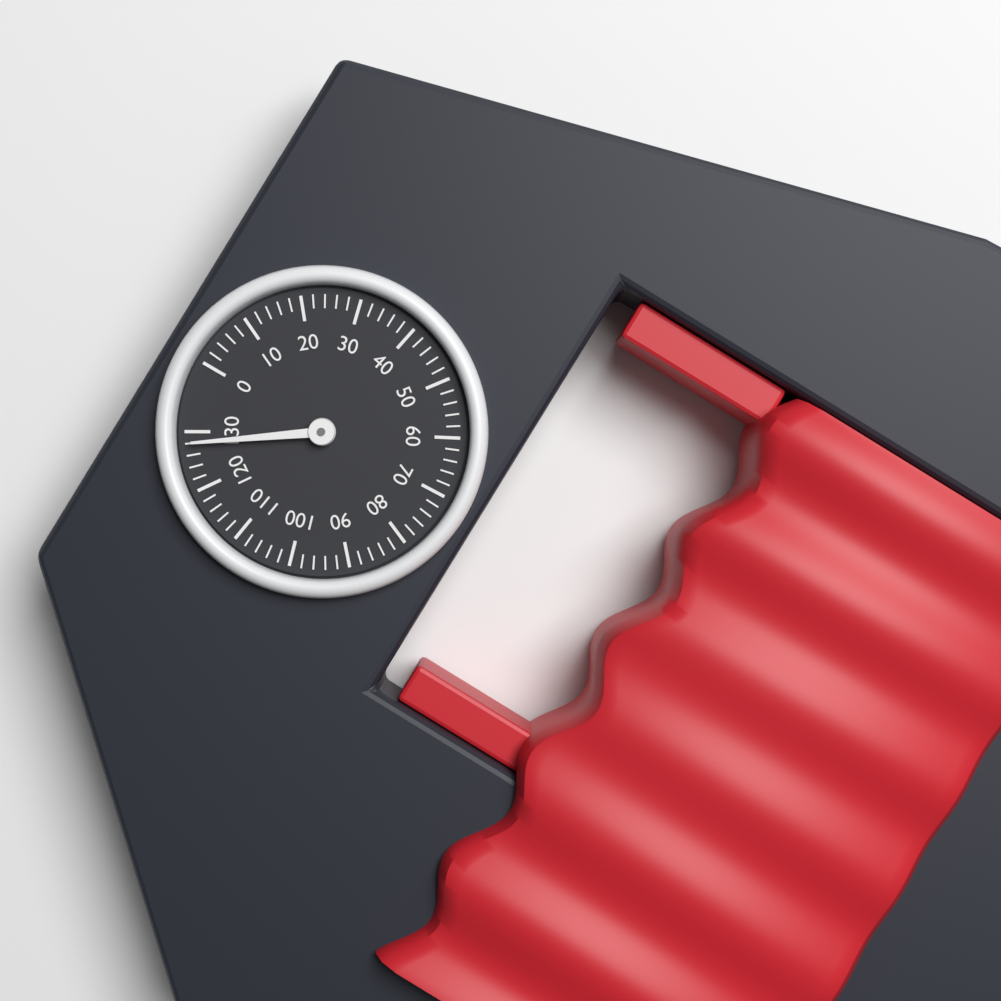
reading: 128 (no unit)
